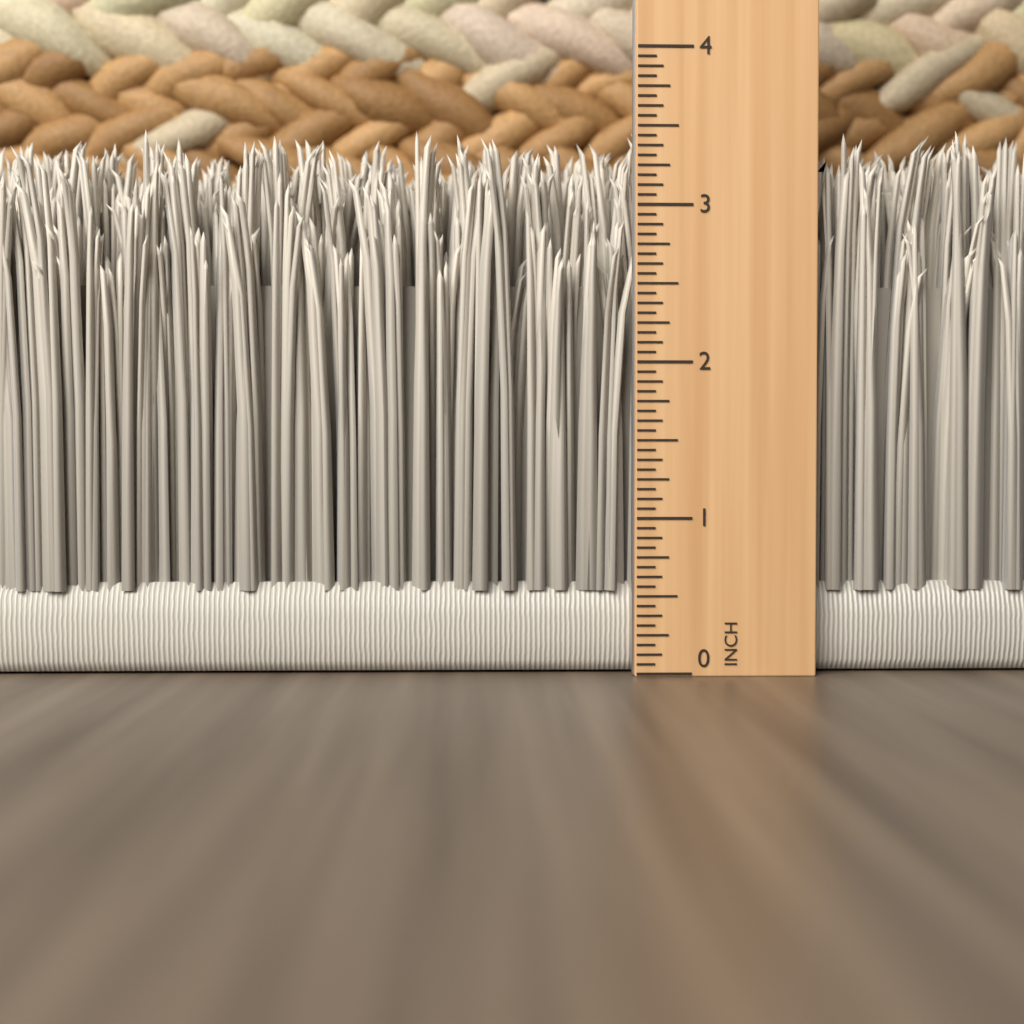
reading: 3.5000 in
